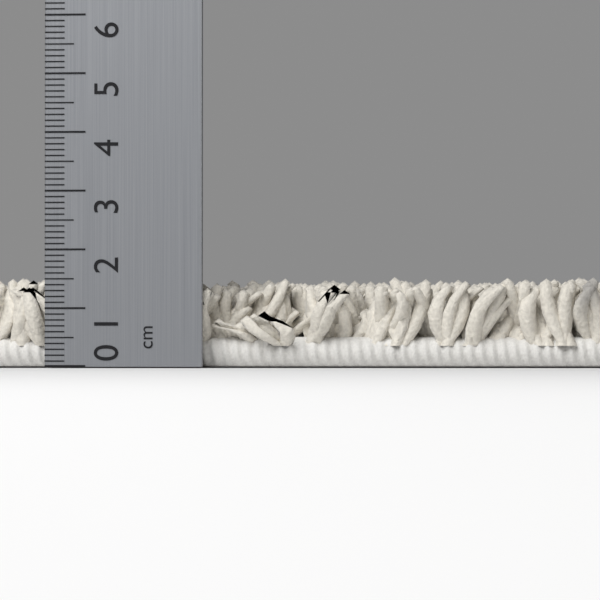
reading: 1.6 cm
